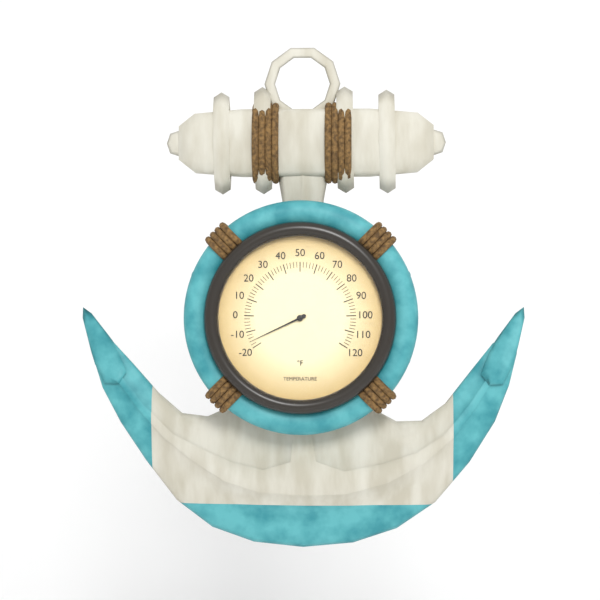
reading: -16 °F
